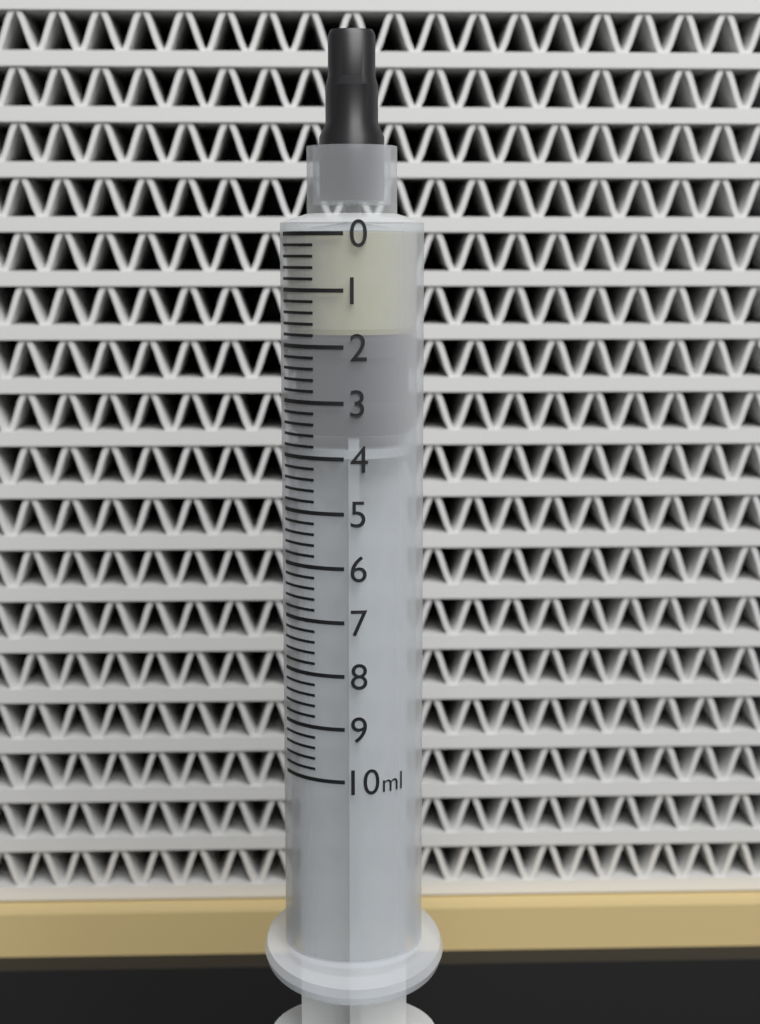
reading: 1.8 ml
